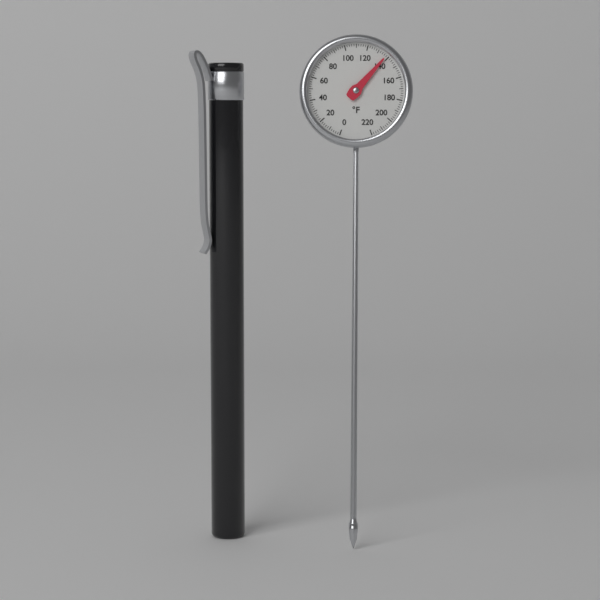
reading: 138 °F
